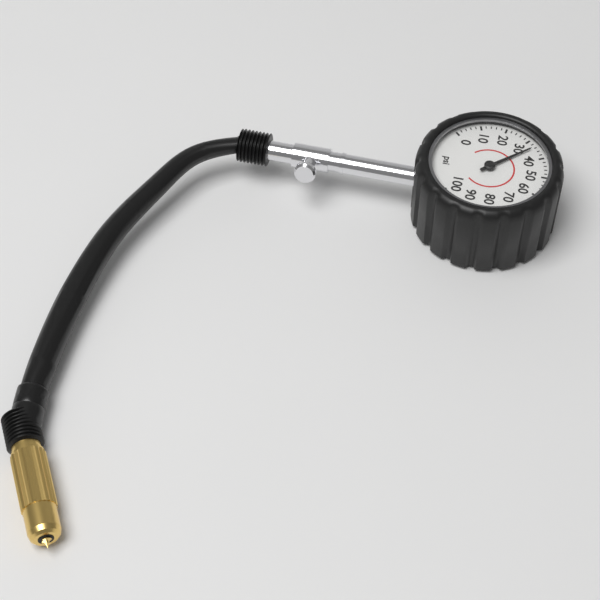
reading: 34 psi
